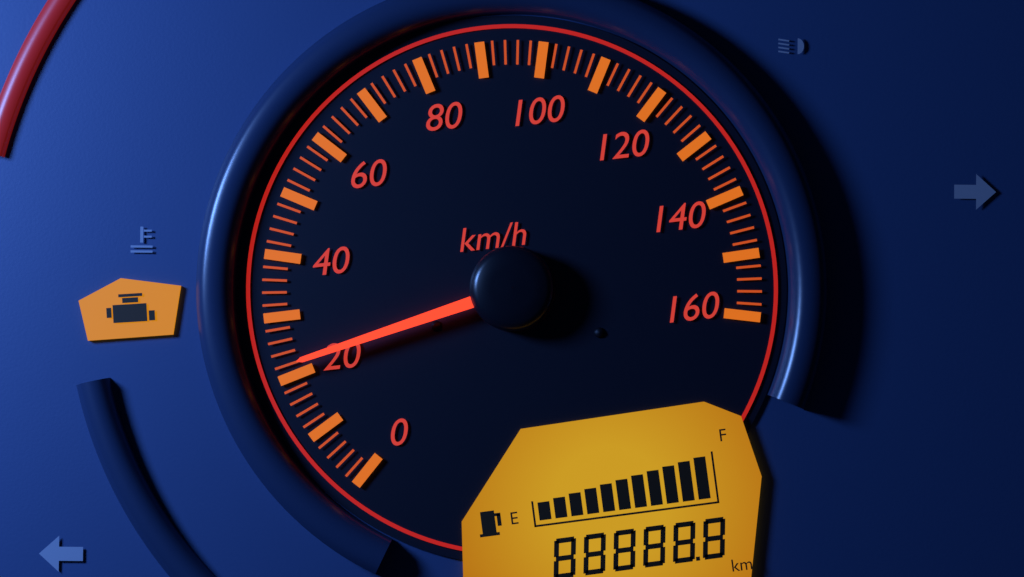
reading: 22 km/h
